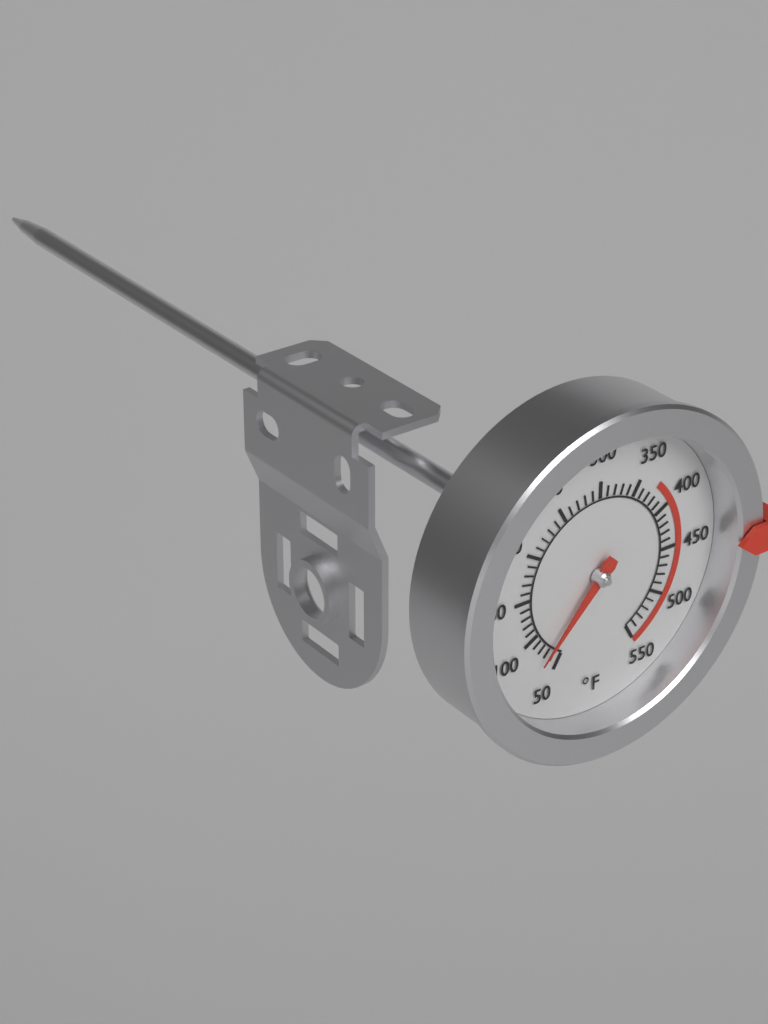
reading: 70 °F
